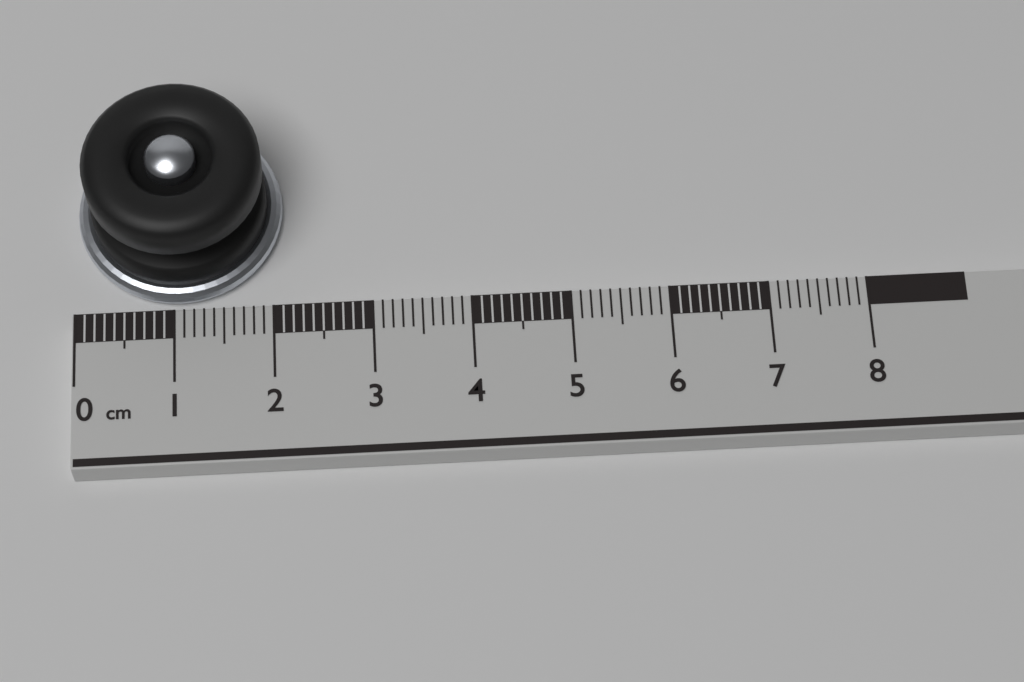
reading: 2.1 cm
